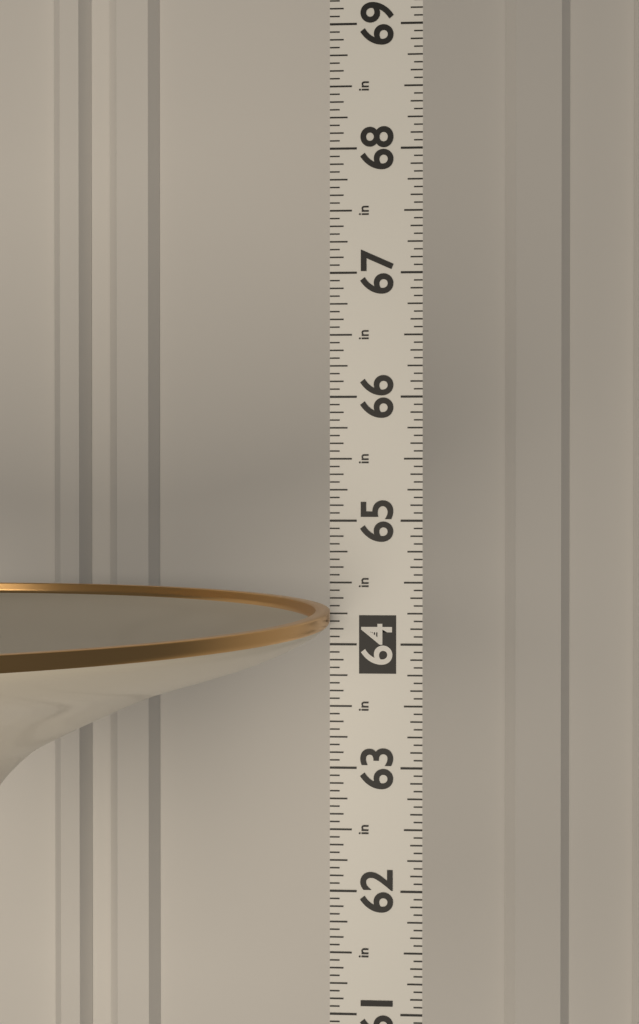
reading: 64.2500 in
